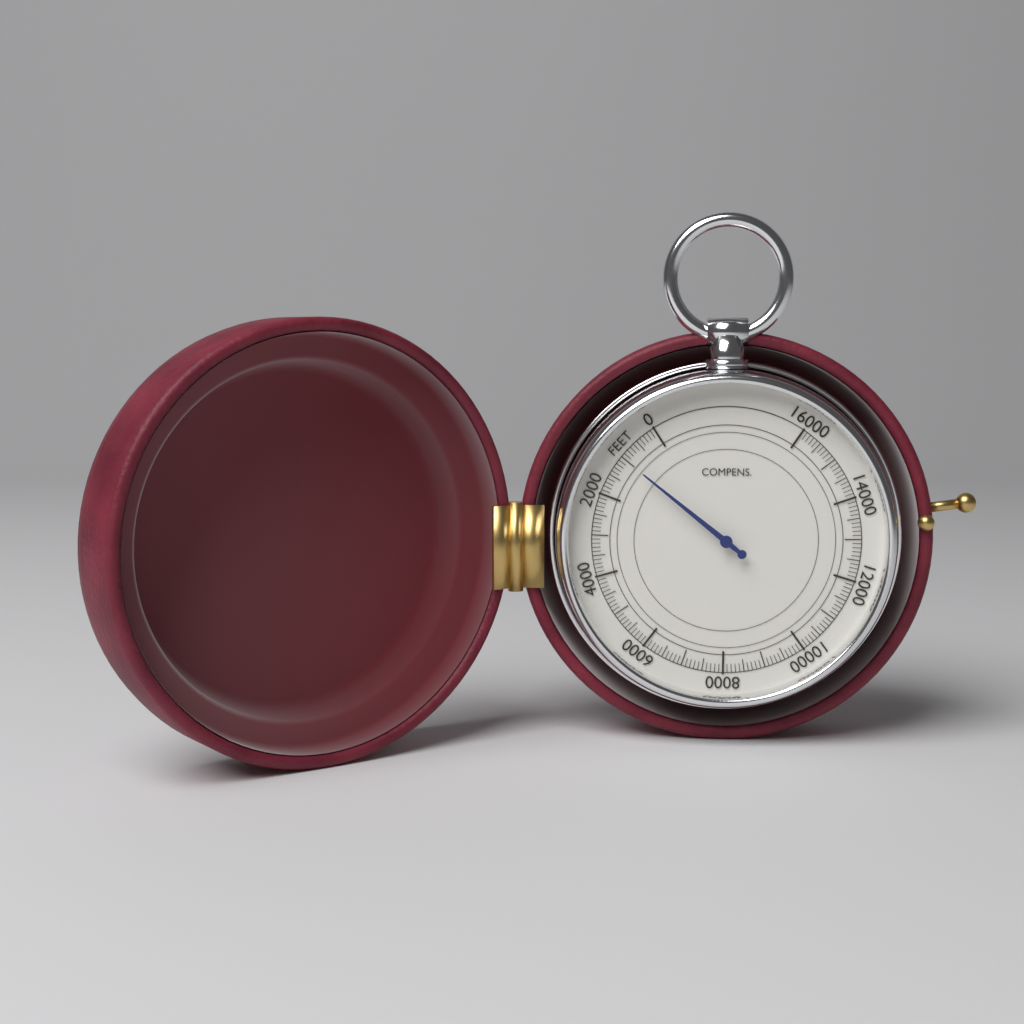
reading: 1000 feet
